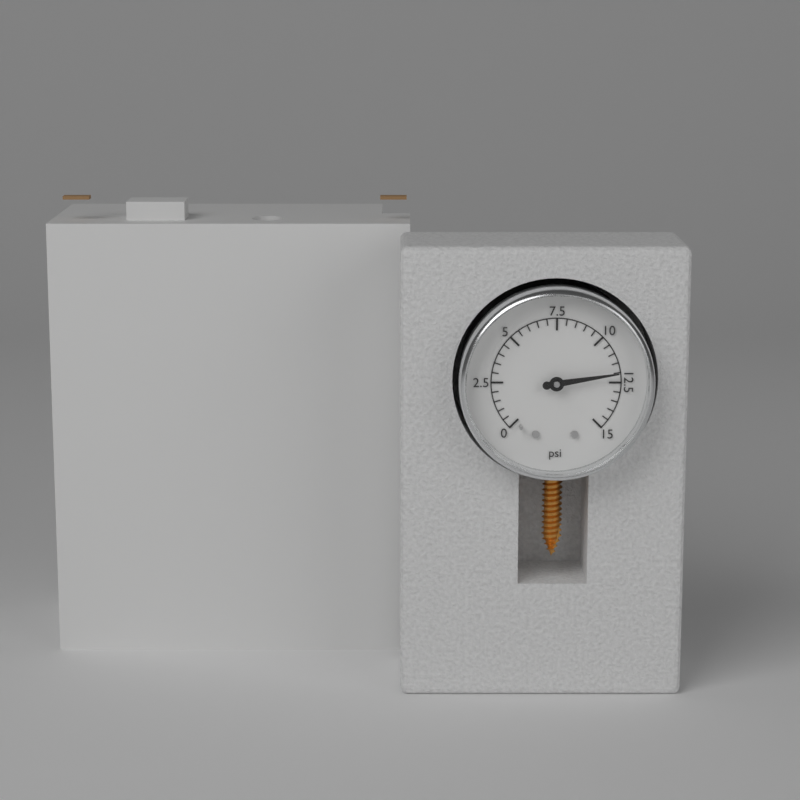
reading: 12.0 psi
